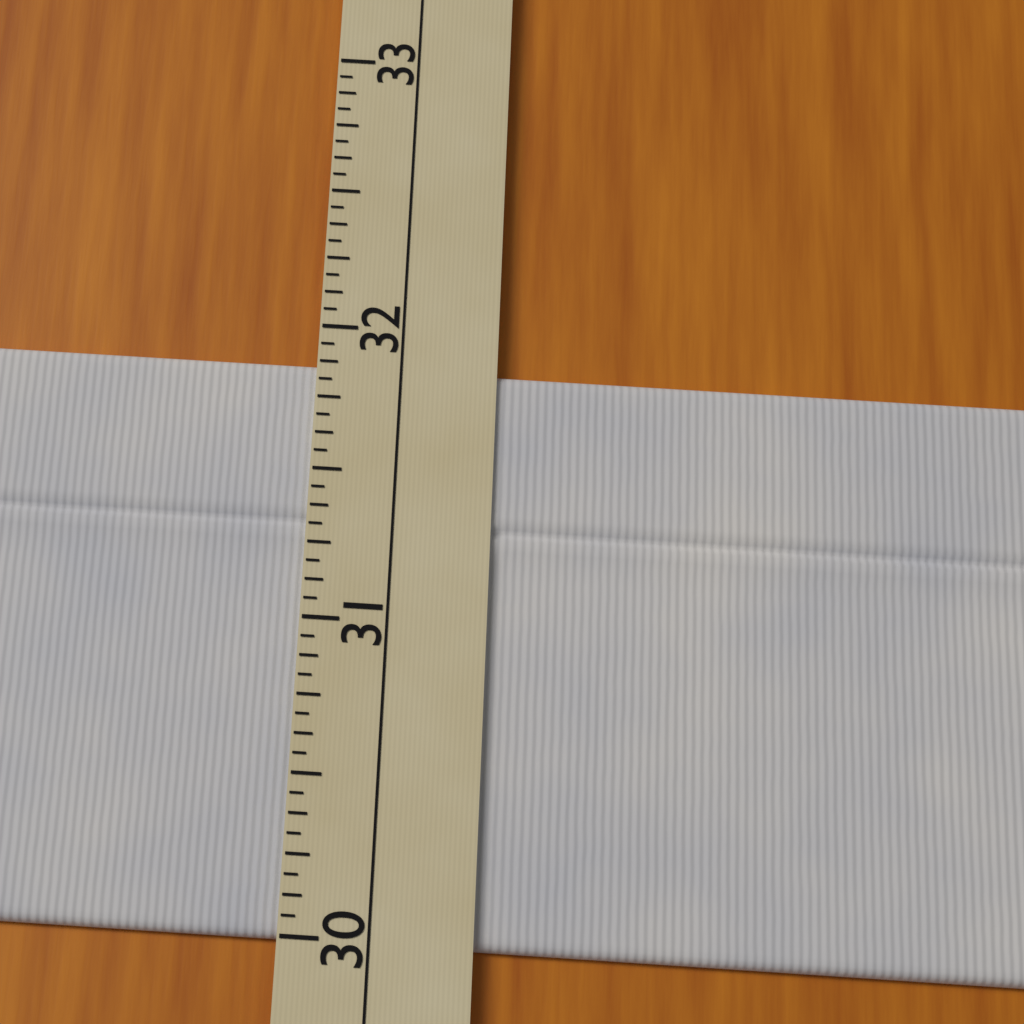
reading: 31.8750 (no unit)
